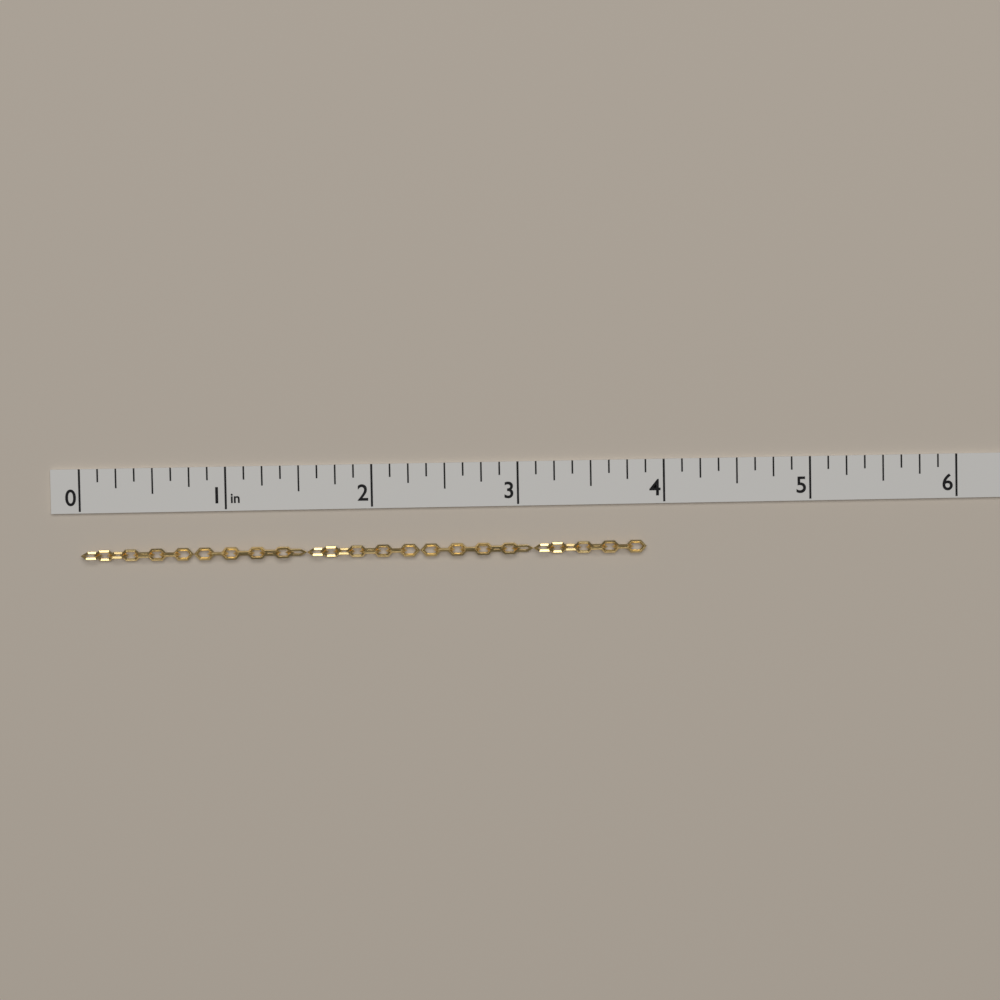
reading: 3.875 in
